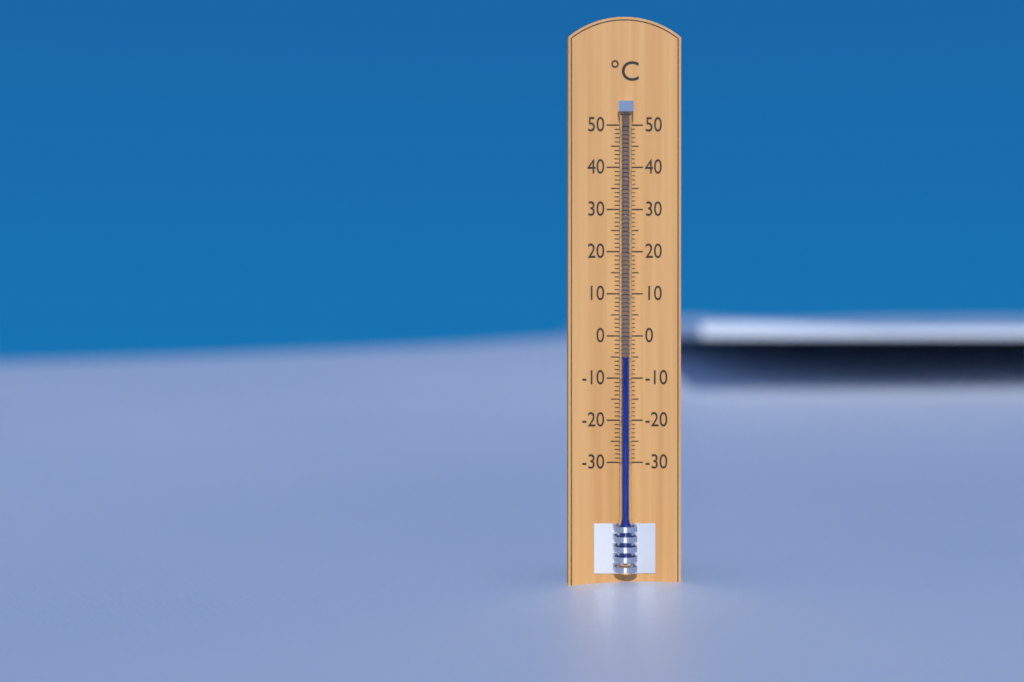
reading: -5 °C
